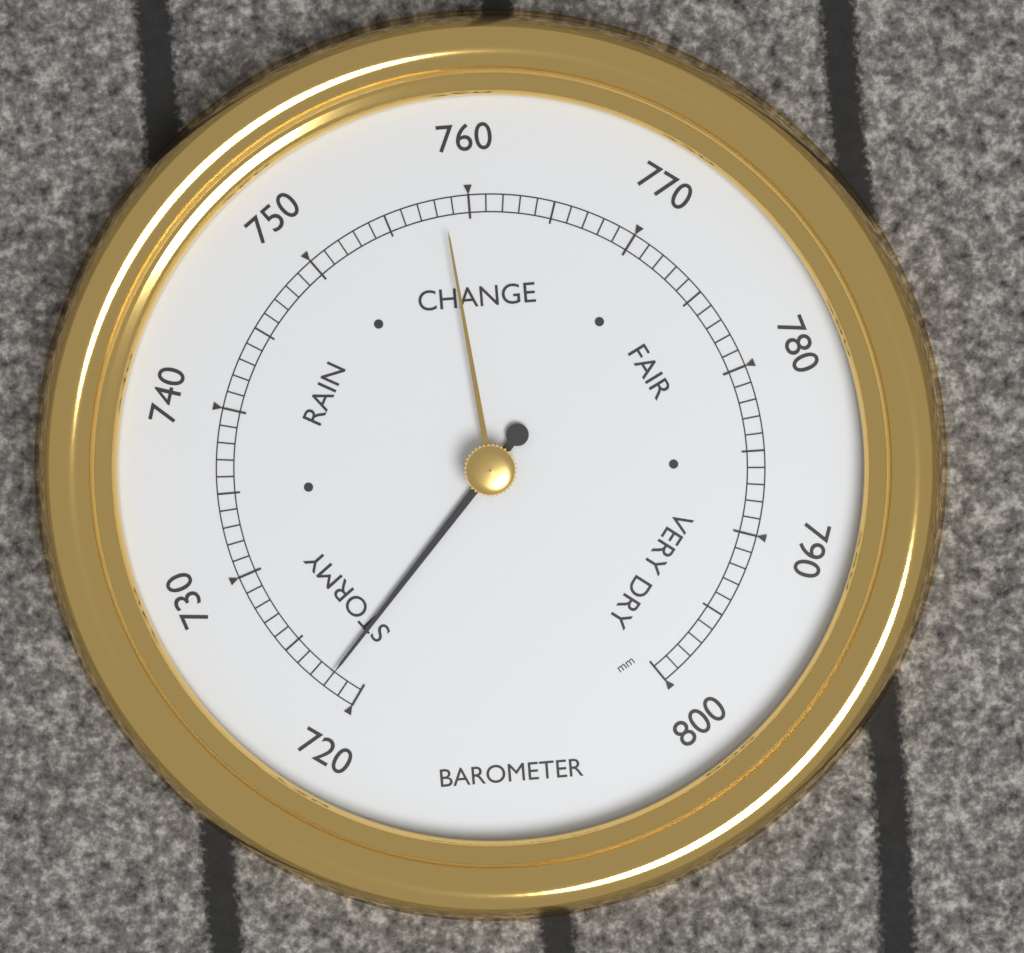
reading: 722 mm
